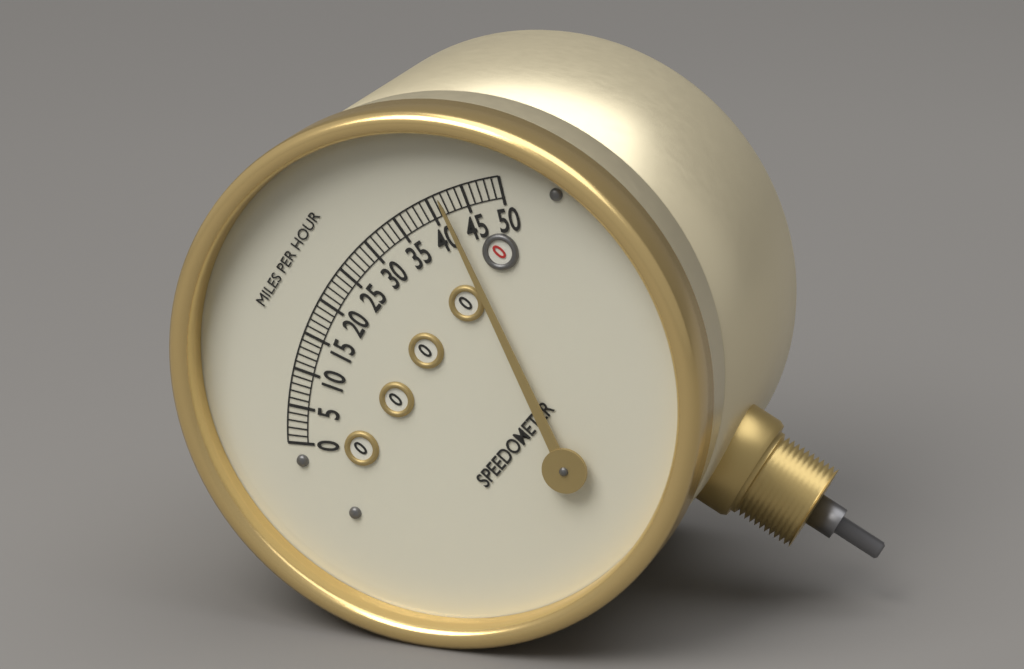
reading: 42 mph
